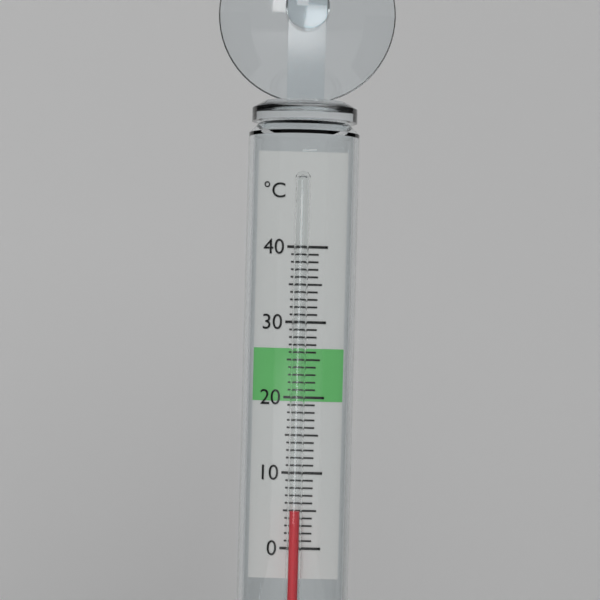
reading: 5 °C
